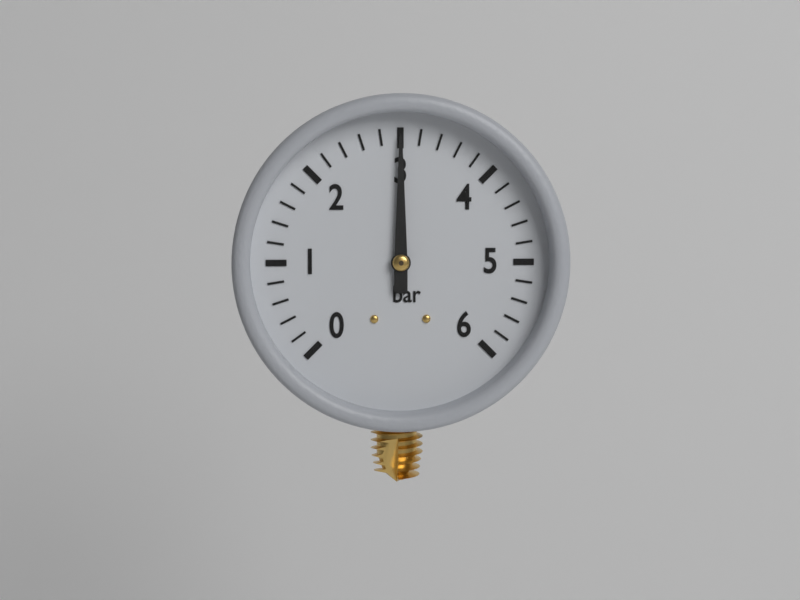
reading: 3.0 bar
